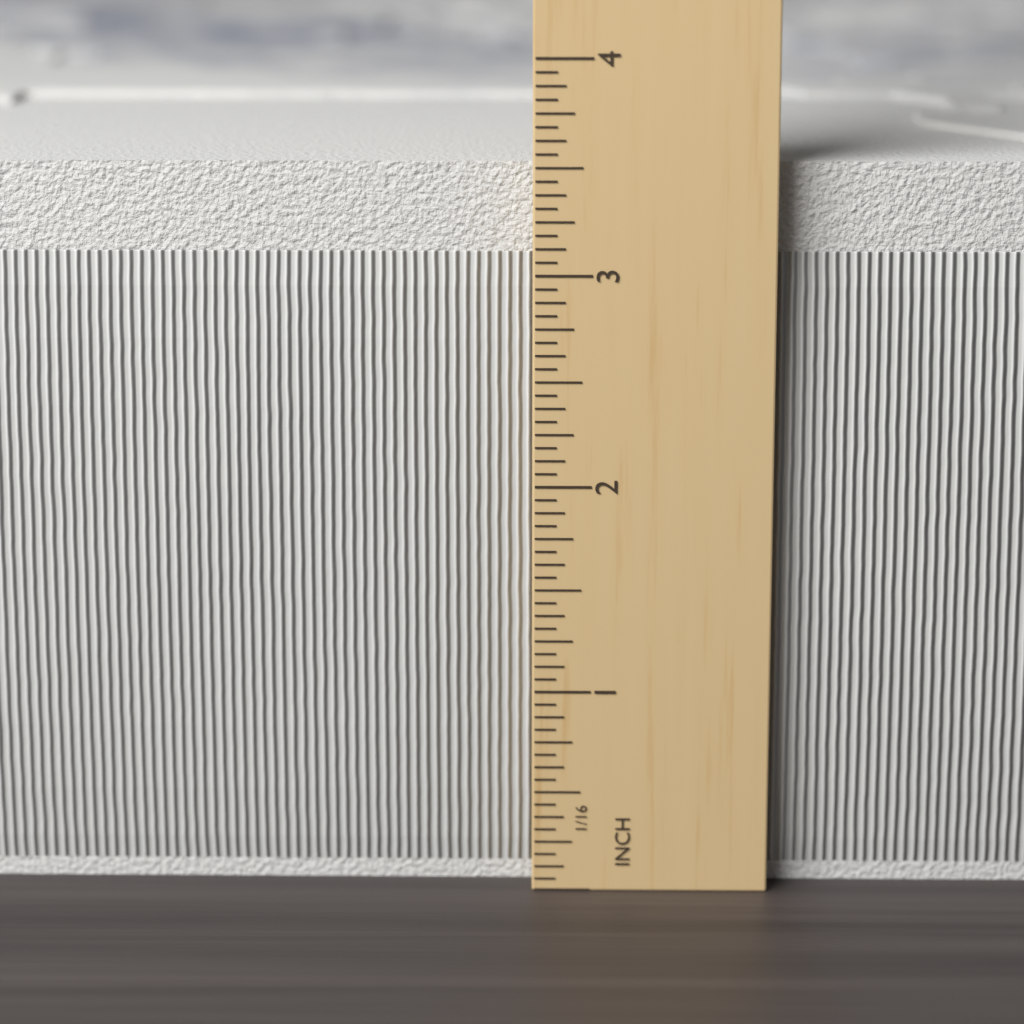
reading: 3.5625 in
